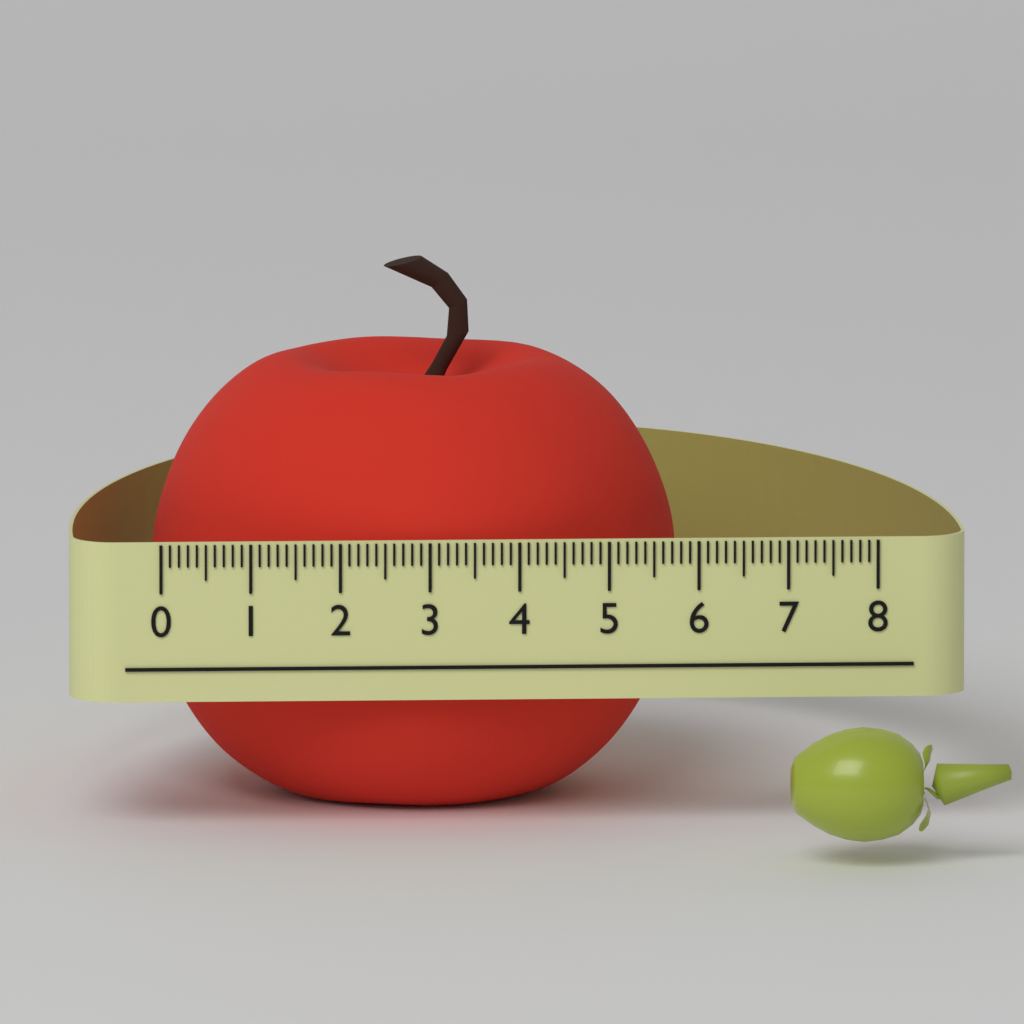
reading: 5.9 (no unit)
